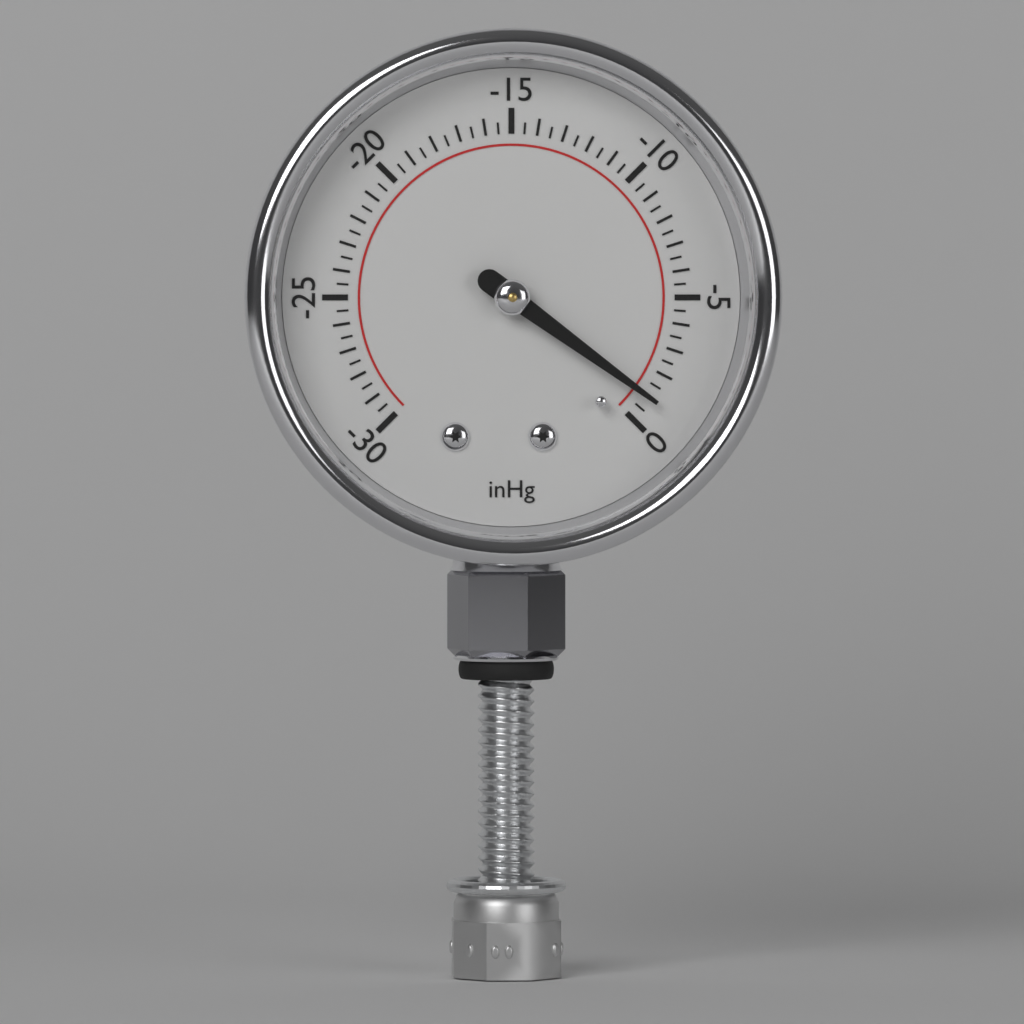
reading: -1.0 inHg
